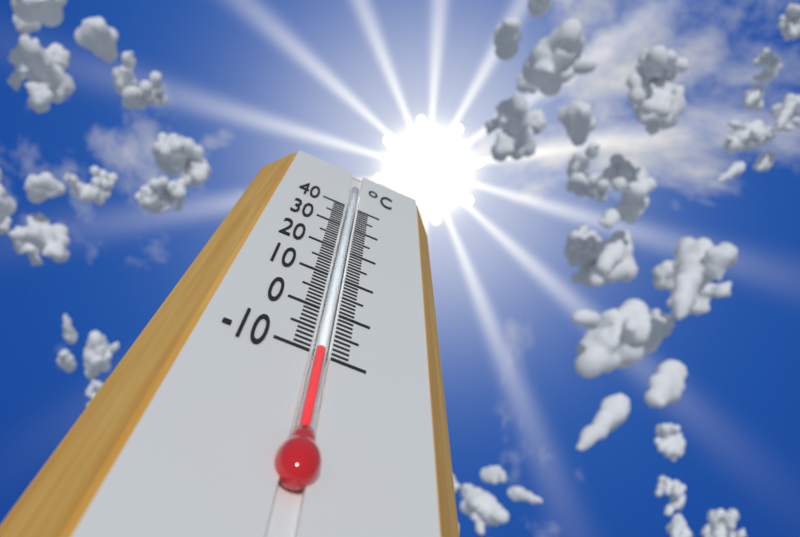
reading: -9 °C
